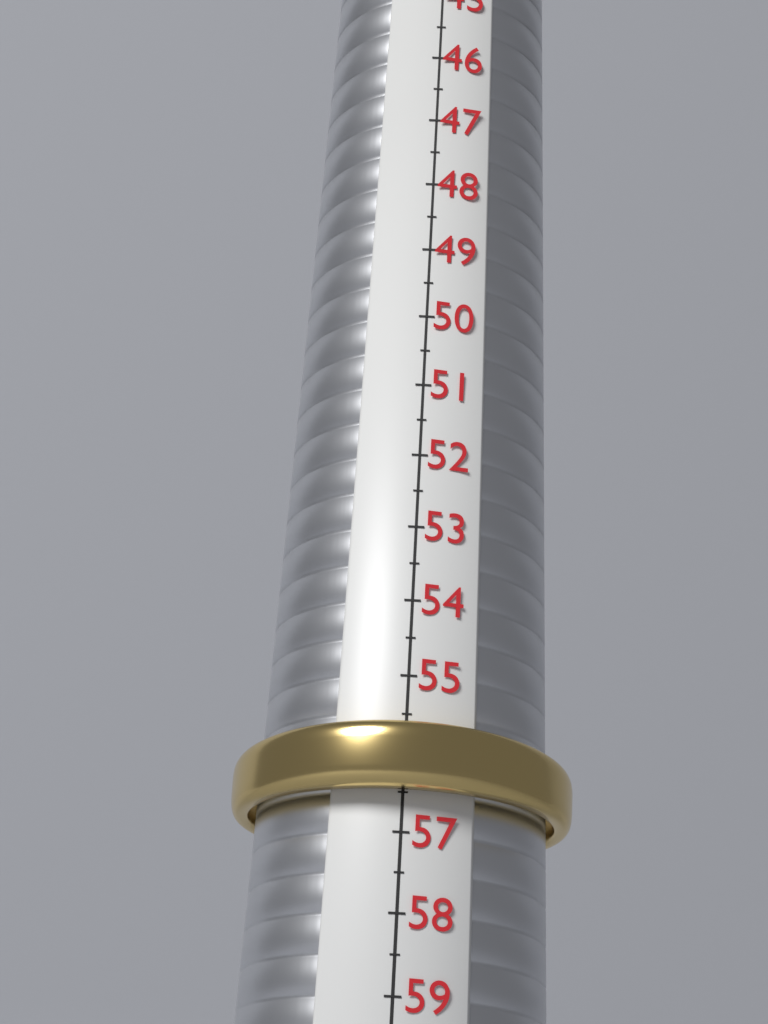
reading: 56.5 (no unit)
